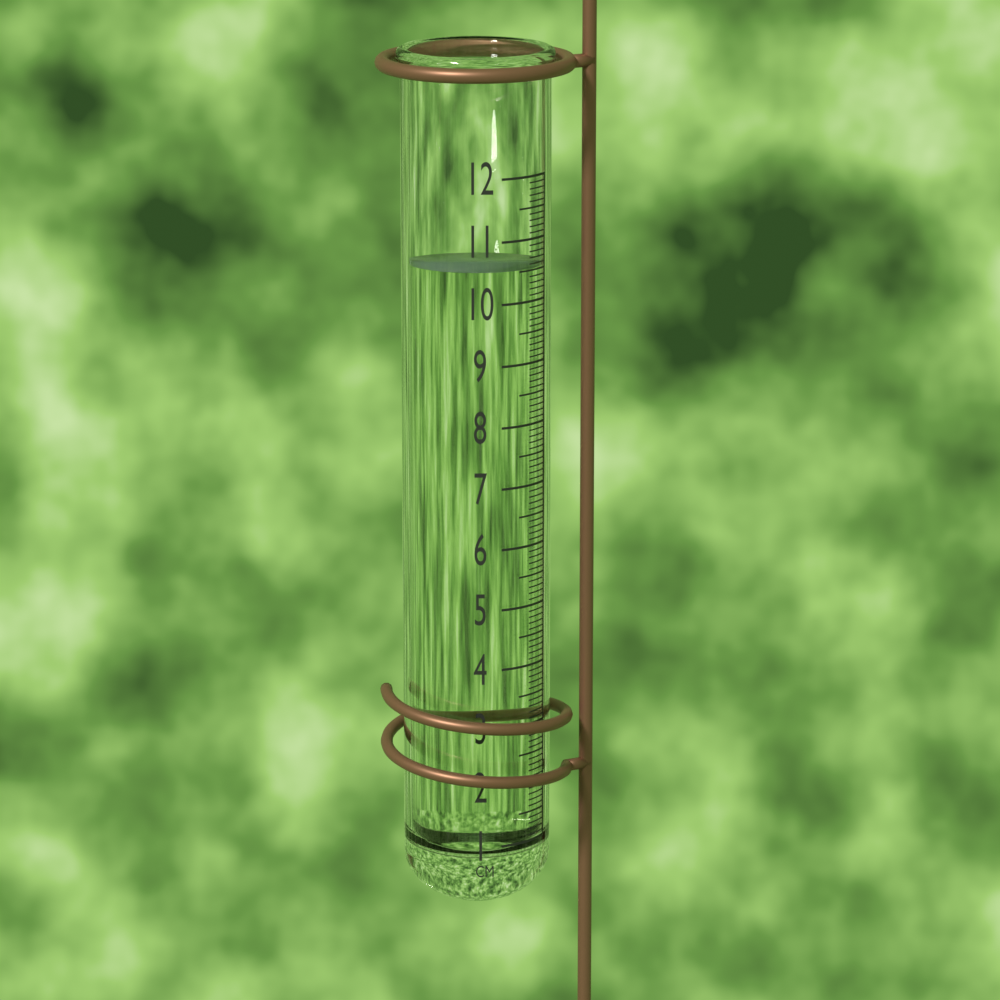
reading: 10.6 cm
